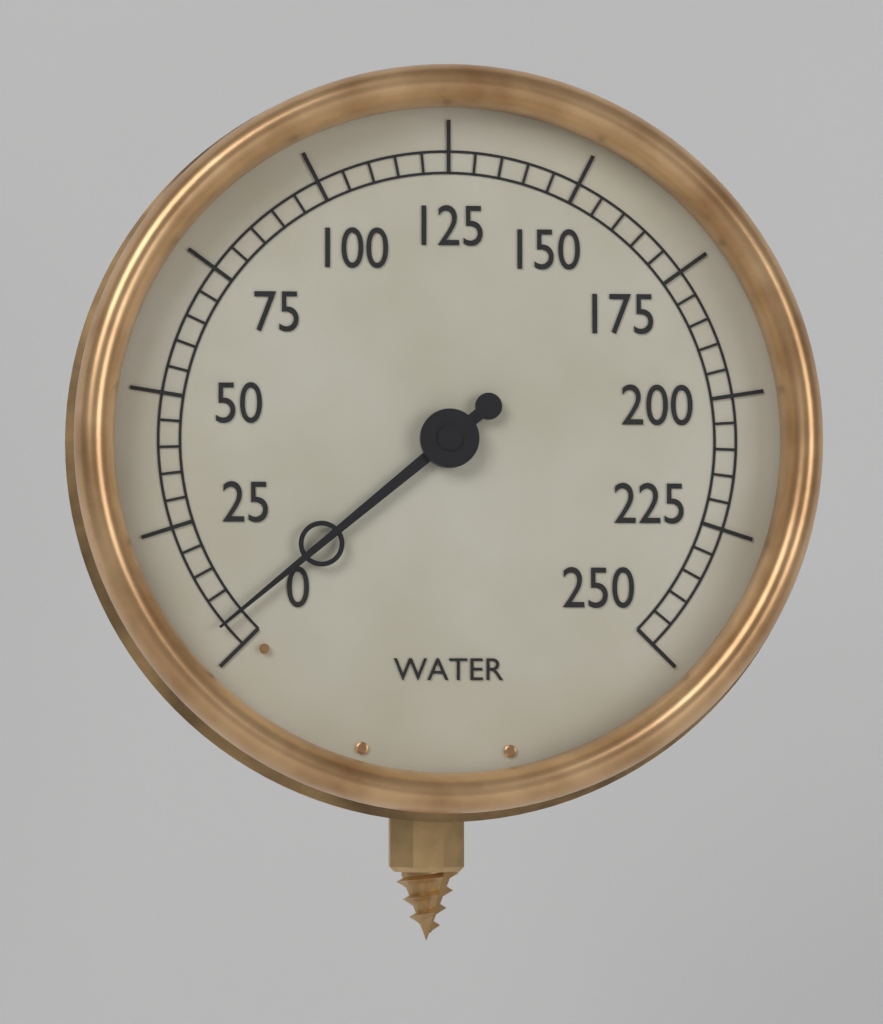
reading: 5 (no unit)
